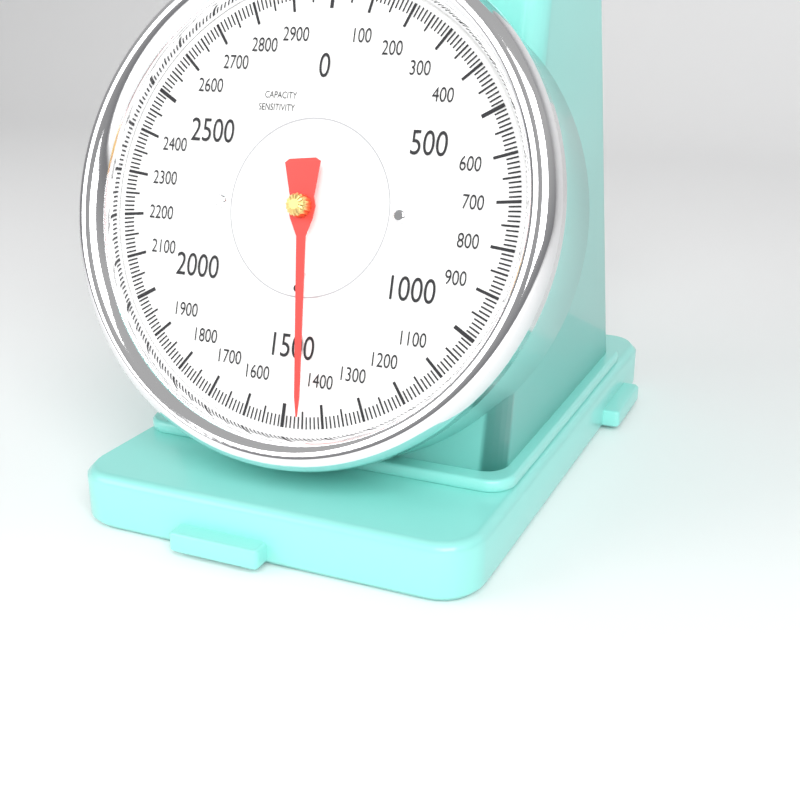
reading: 1450 g
